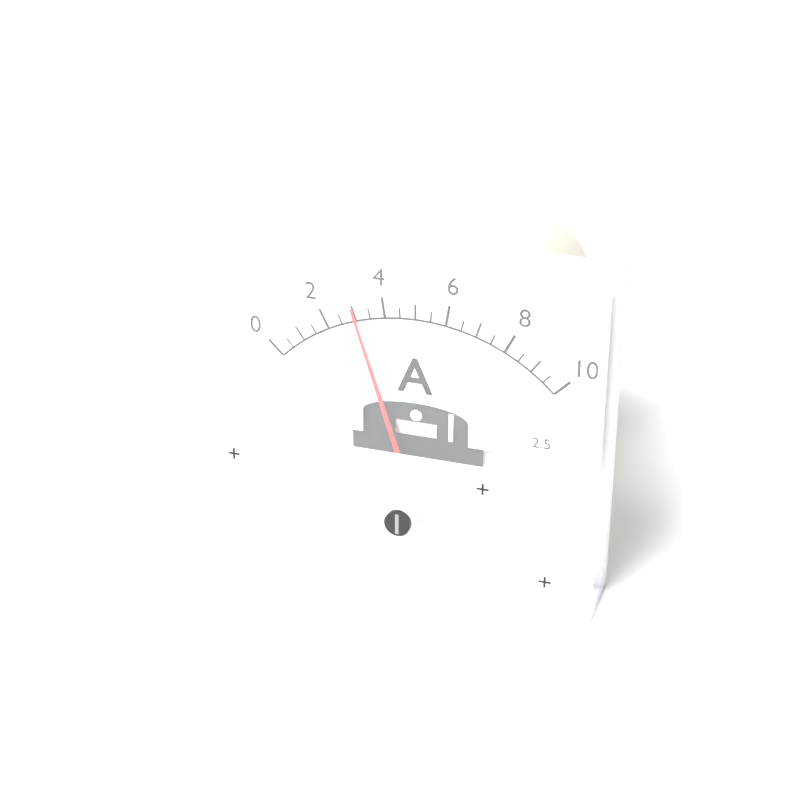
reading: 3.0 A
